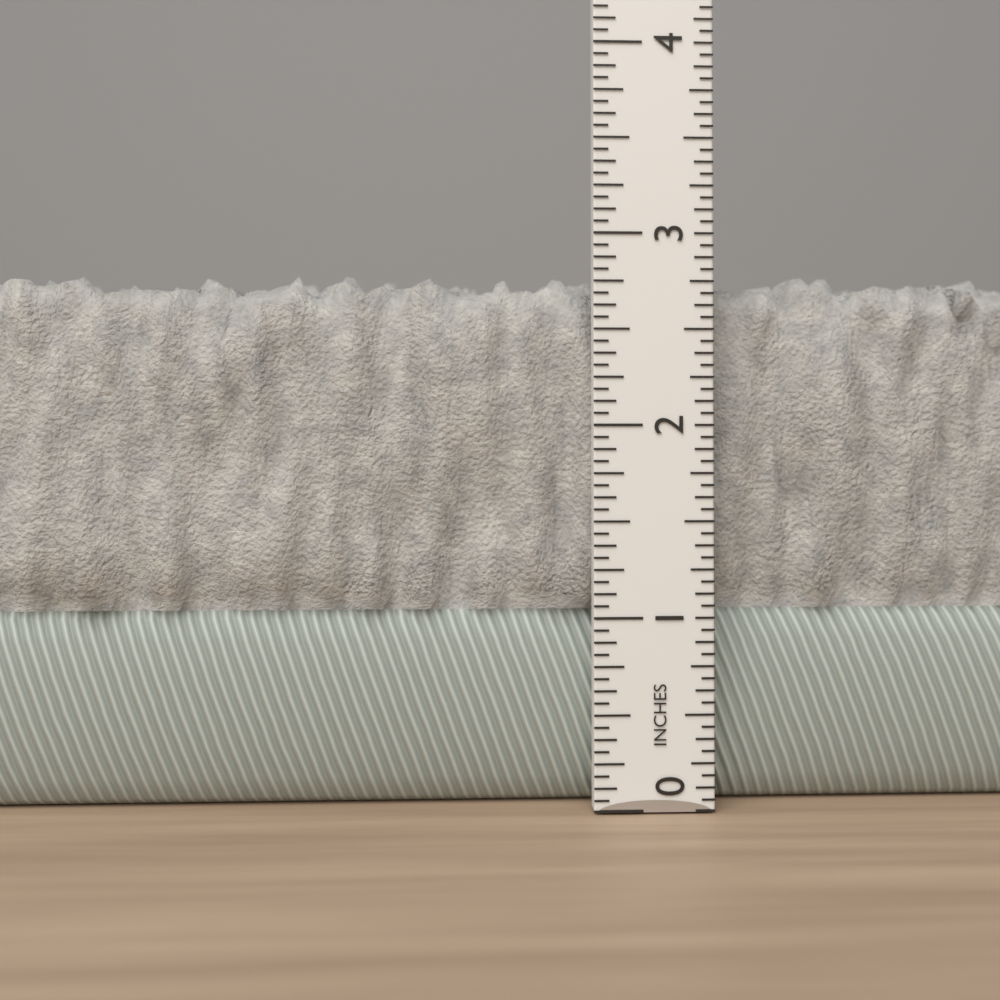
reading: 2.8125 in
